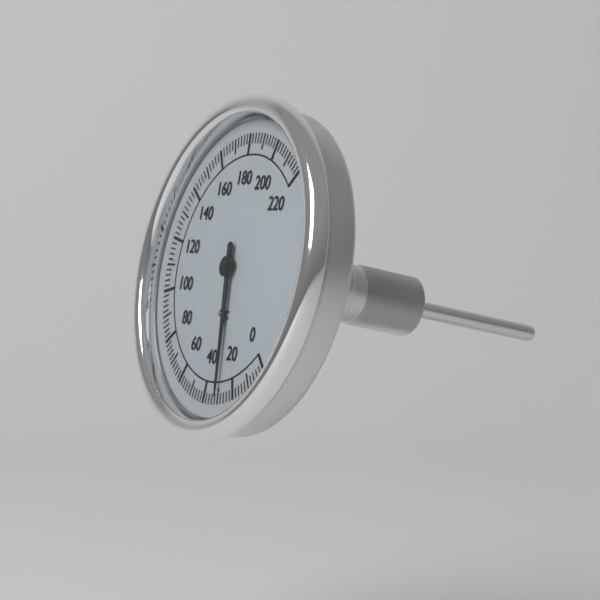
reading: 30 °F
